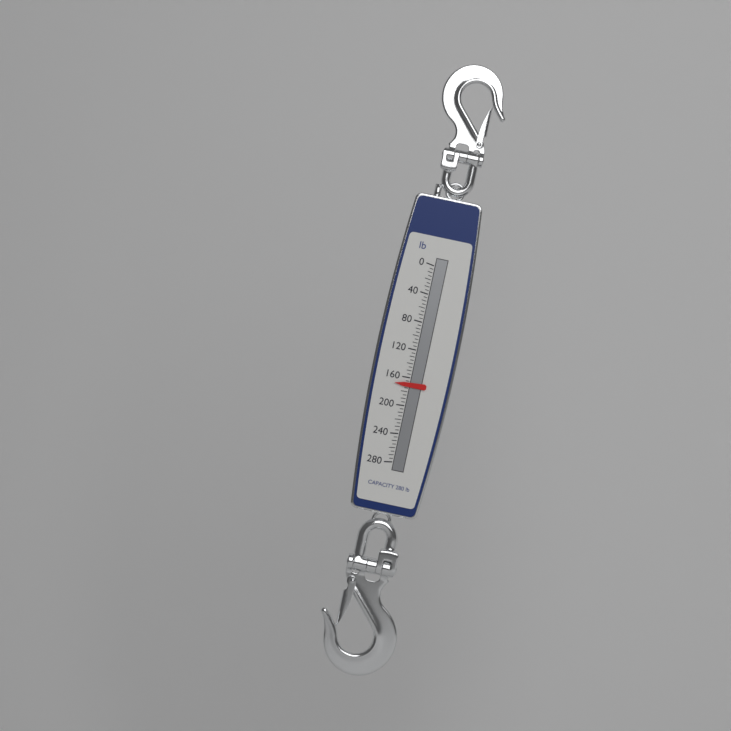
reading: 170 lb
